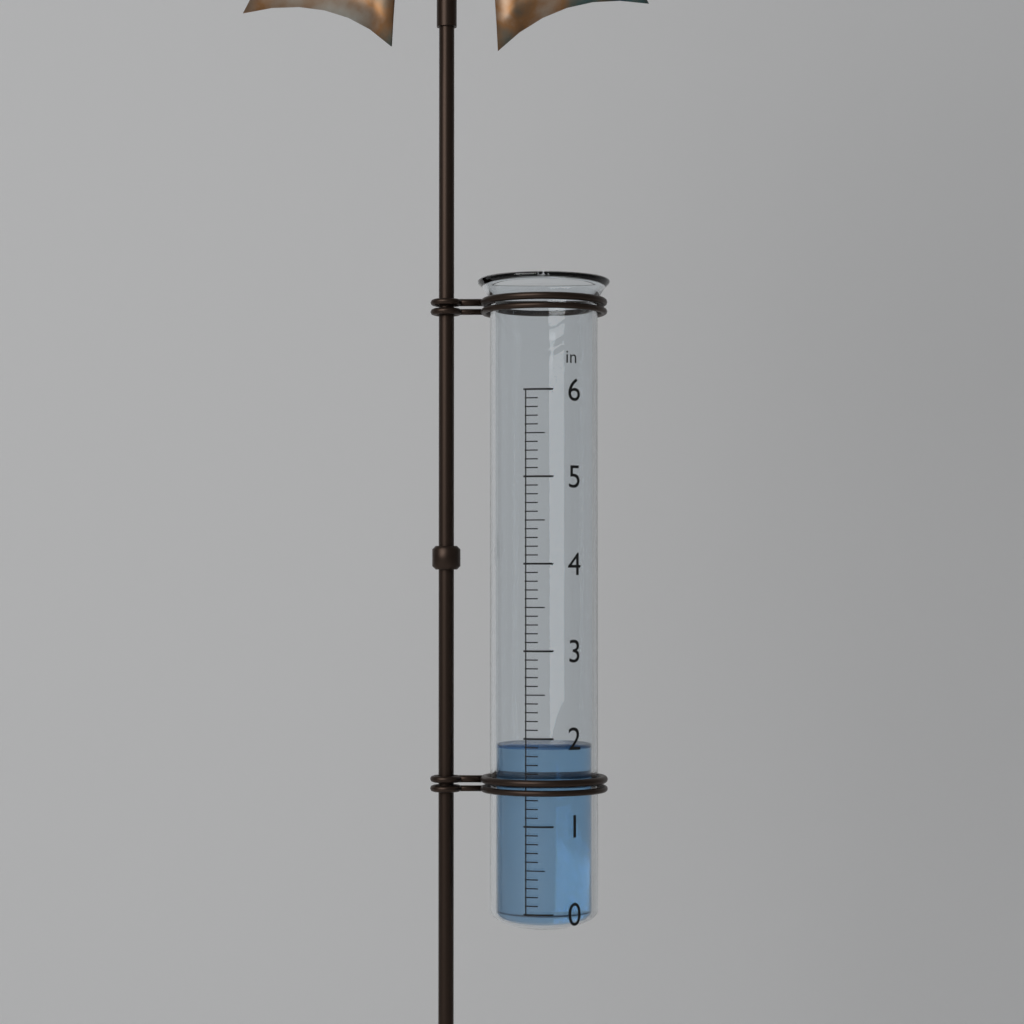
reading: 1.9 in
